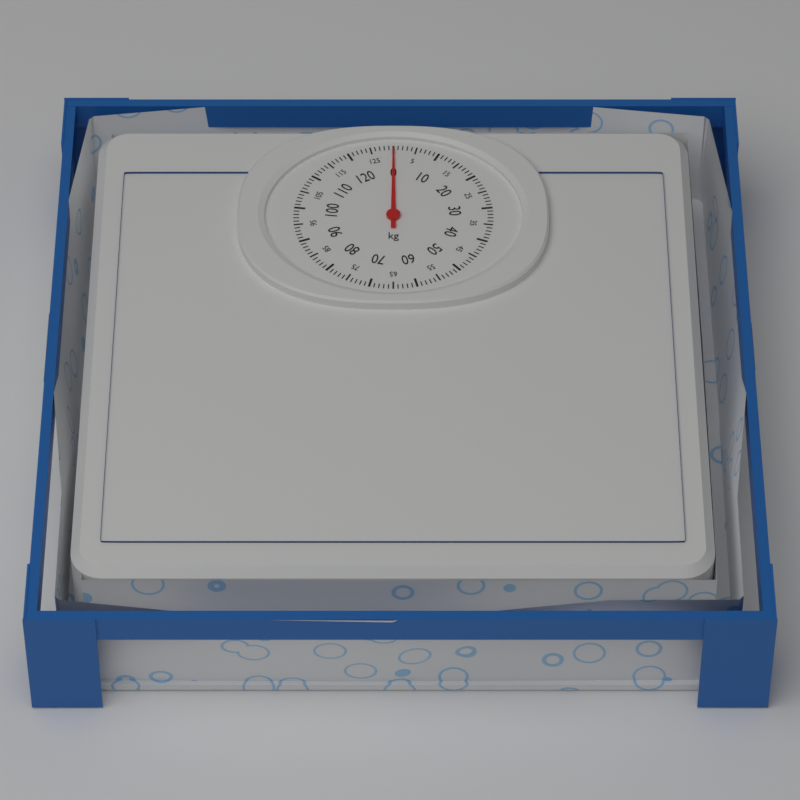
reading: 0 kg
